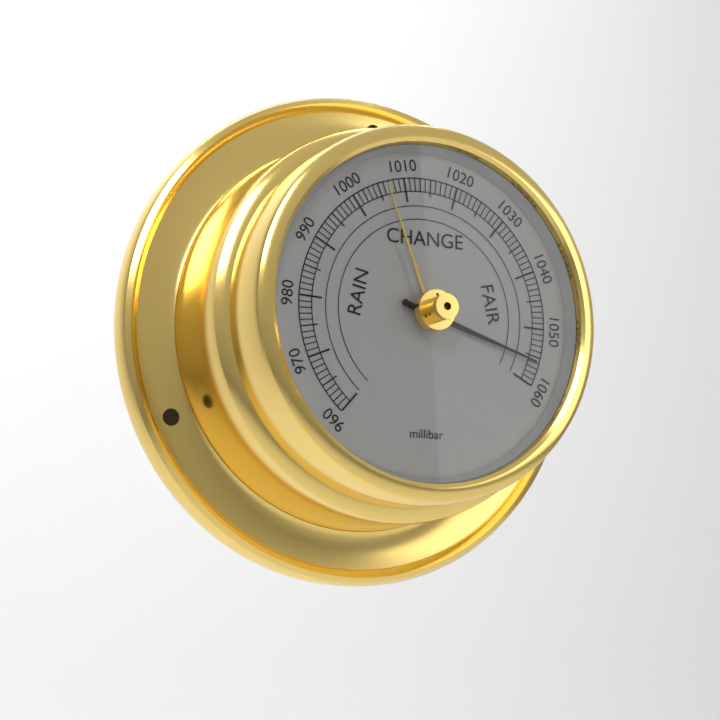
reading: 1056 millibar
